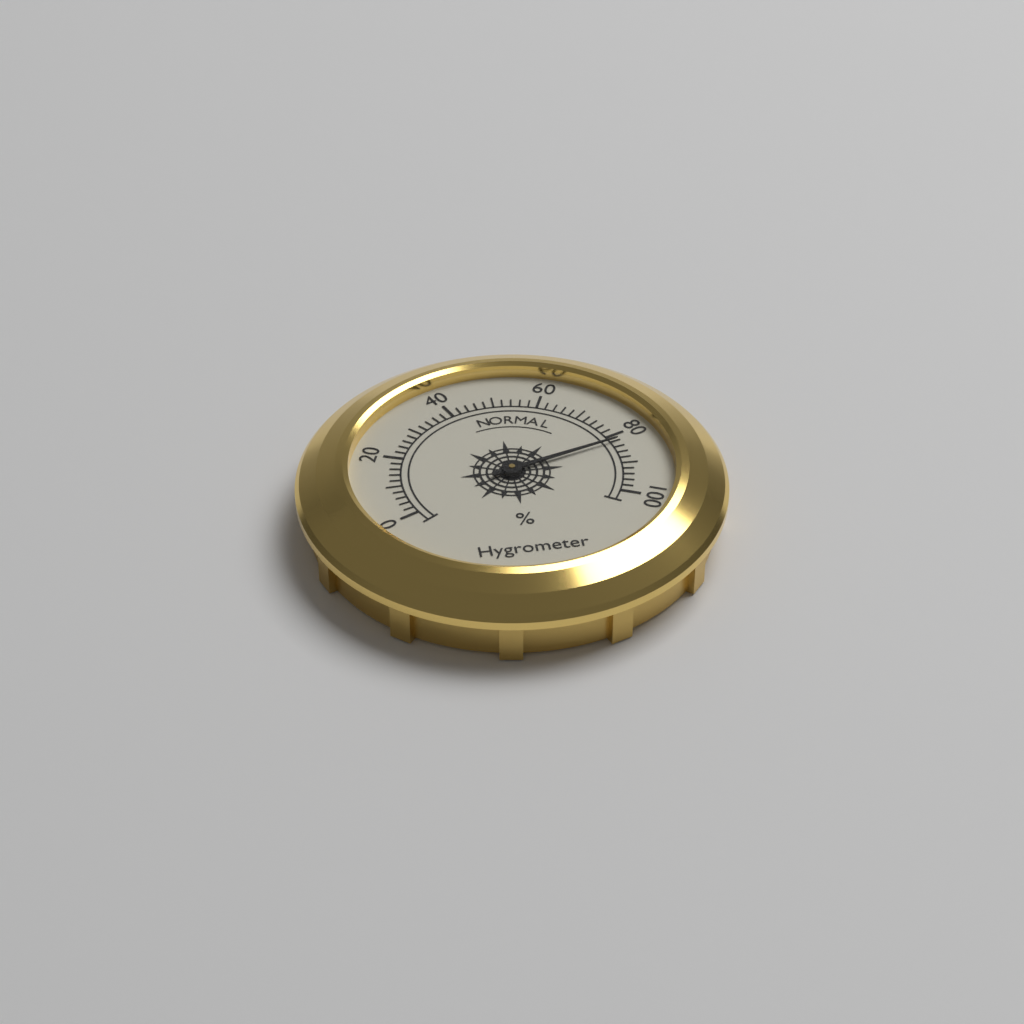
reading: 82 %
